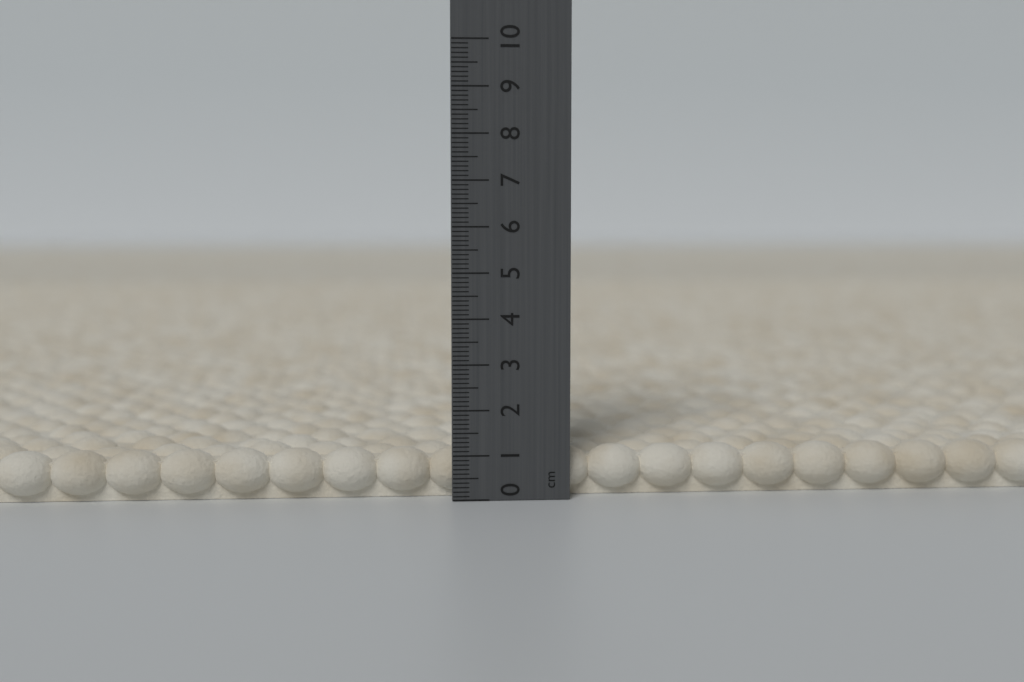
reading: 1.1 cm
